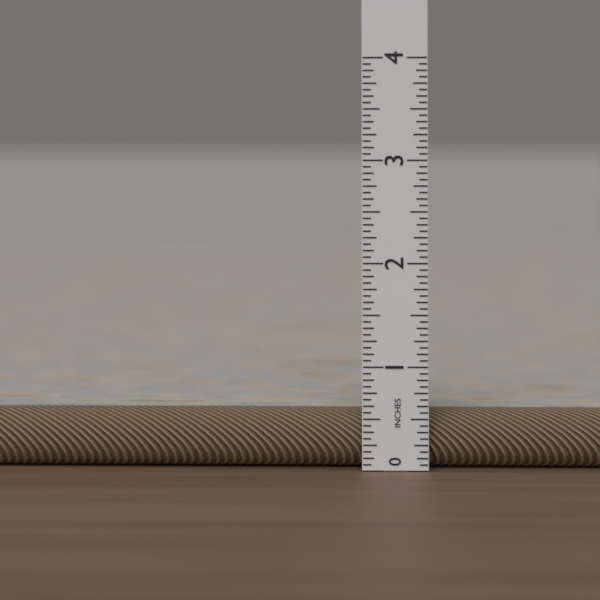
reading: 0.5625 in
